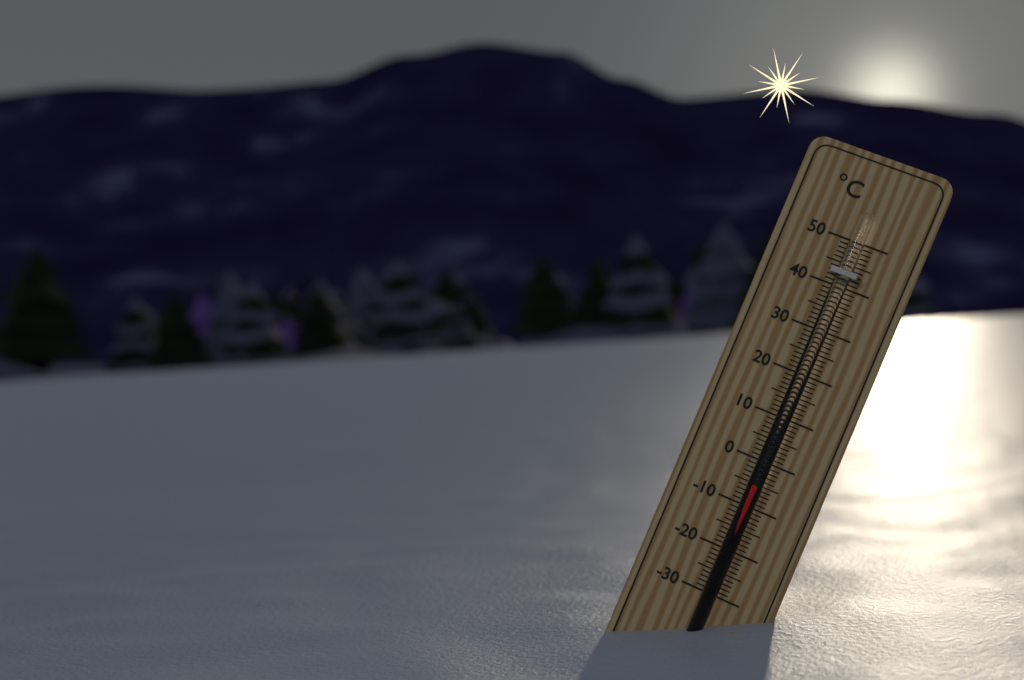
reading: -5 °C
